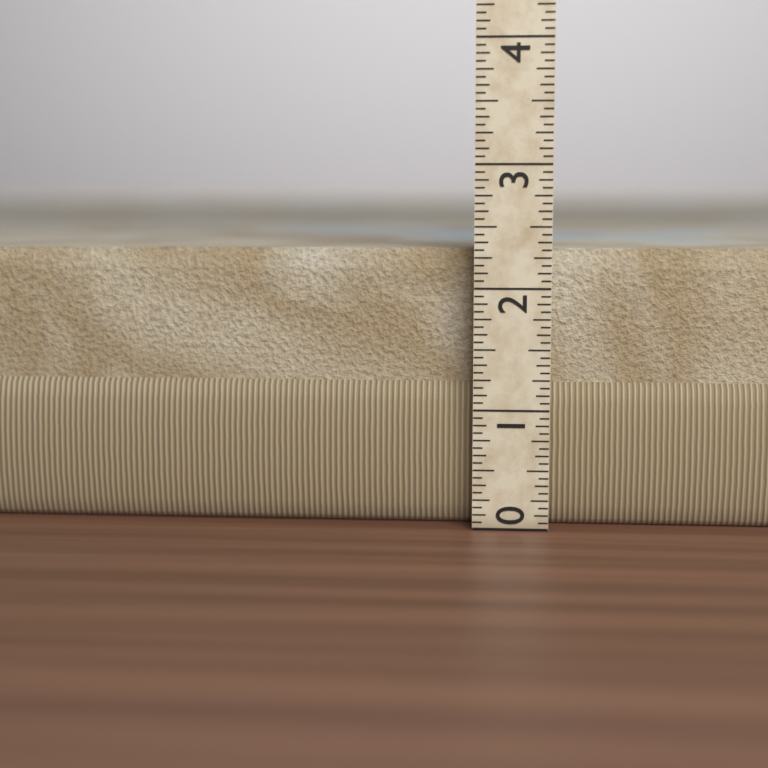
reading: 2.3125 (no unit)
